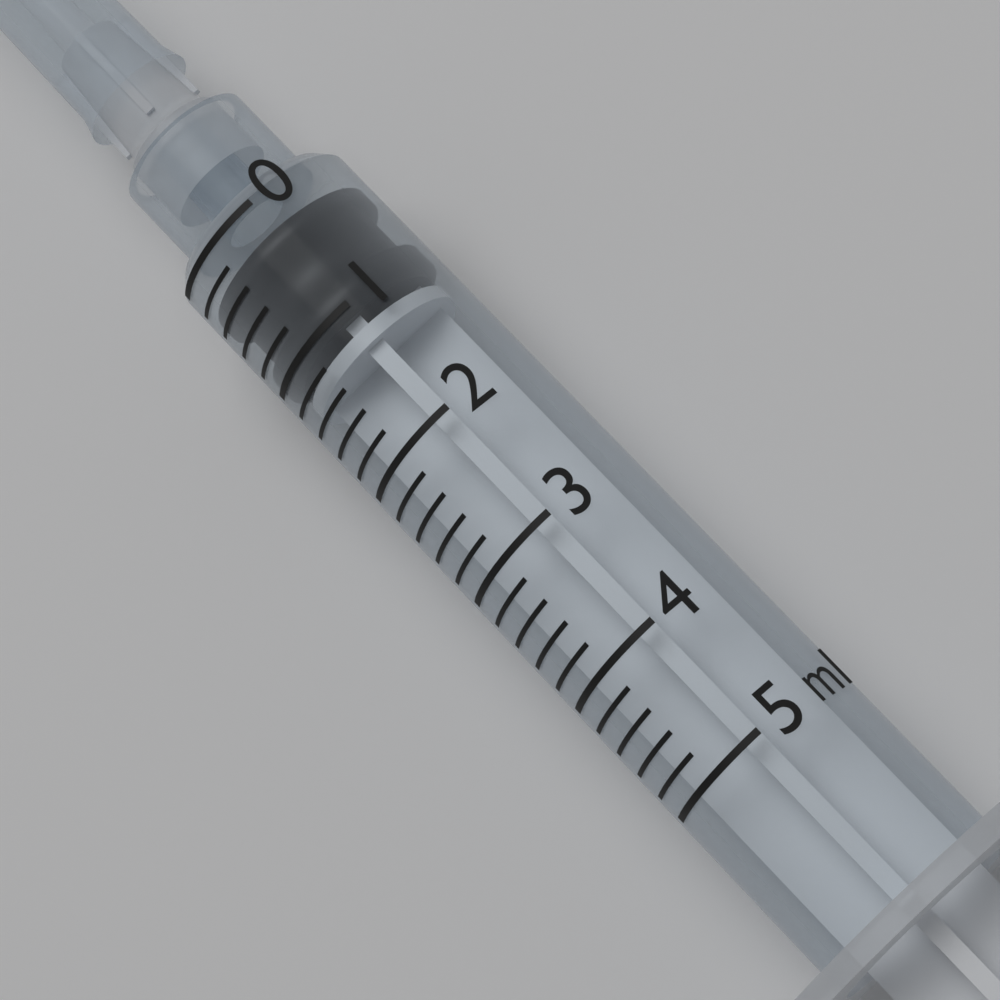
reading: 0.2 ml
